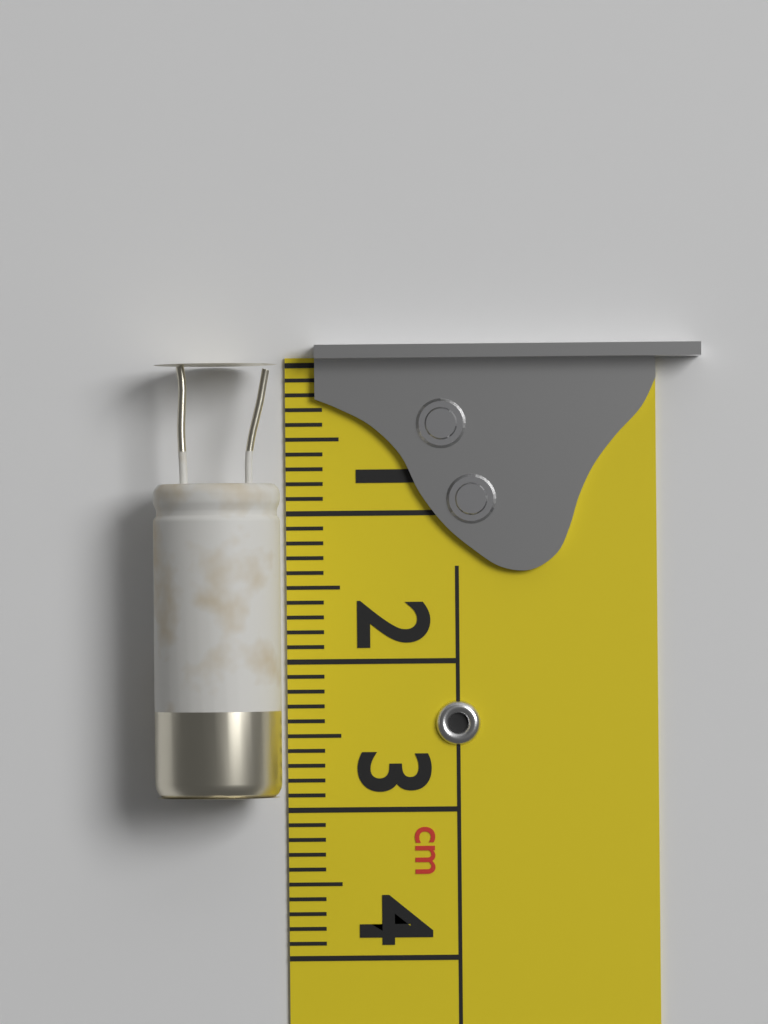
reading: 2.9 cm
